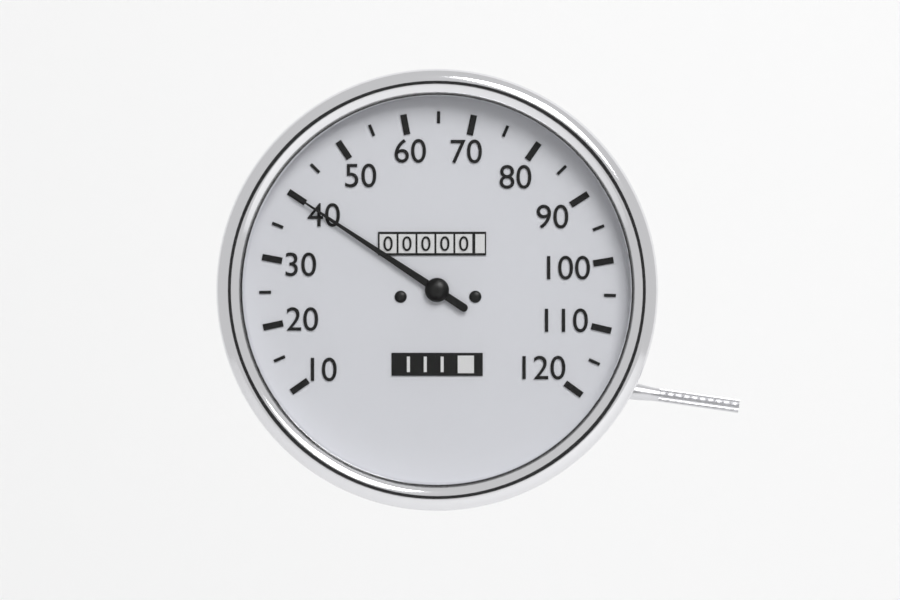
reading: 40 (no unit)
